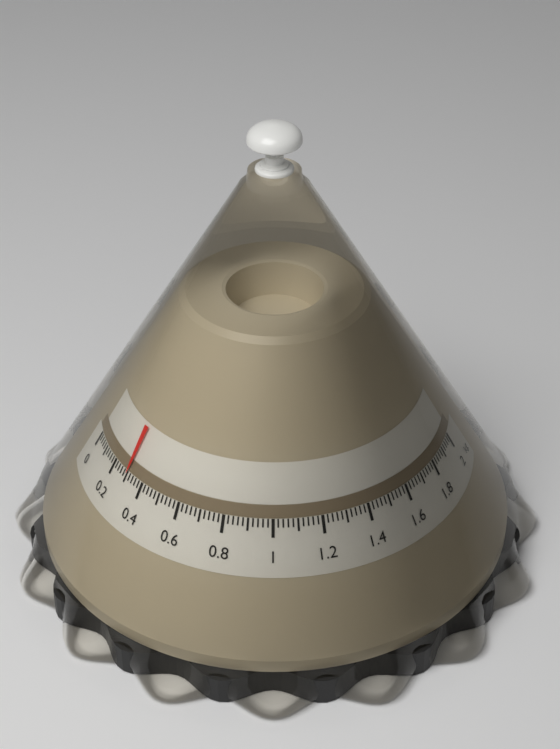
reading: 0.30 kg
